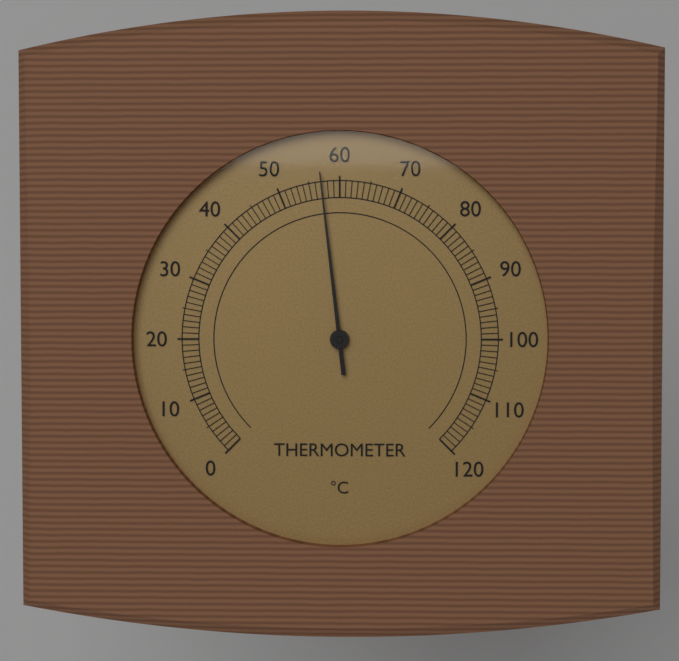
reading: 57 °C
